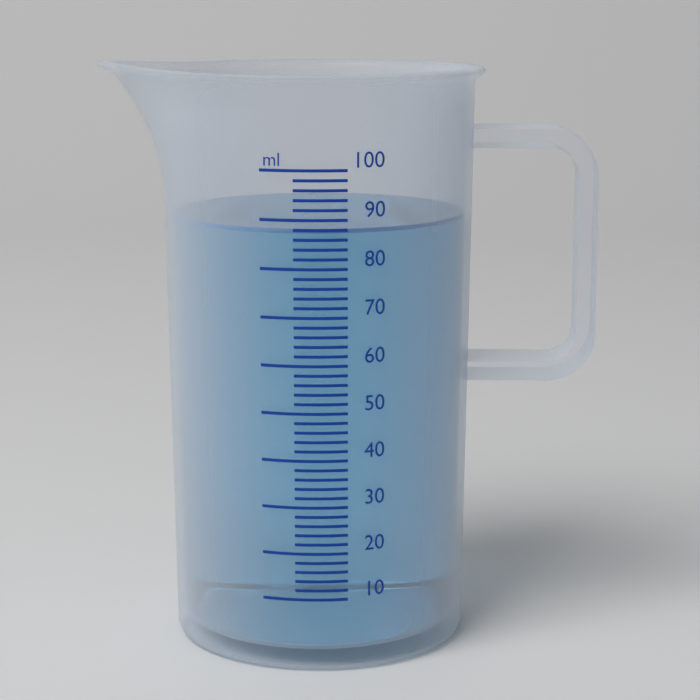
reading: 88 ml
